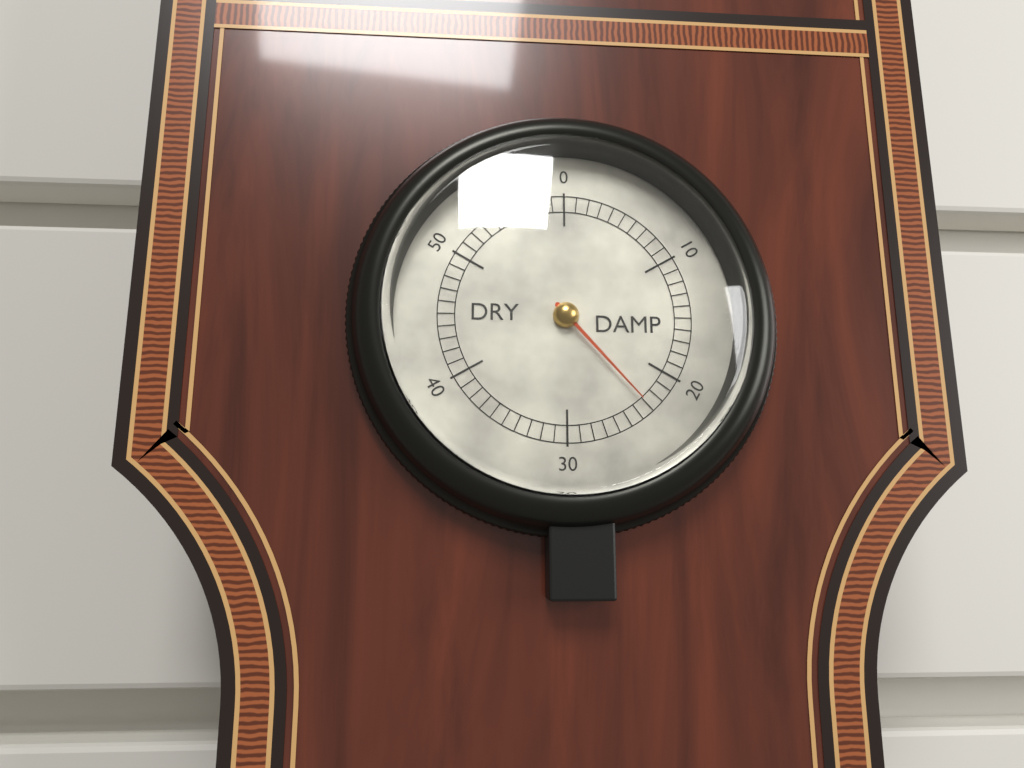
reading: 23 (no unit)
